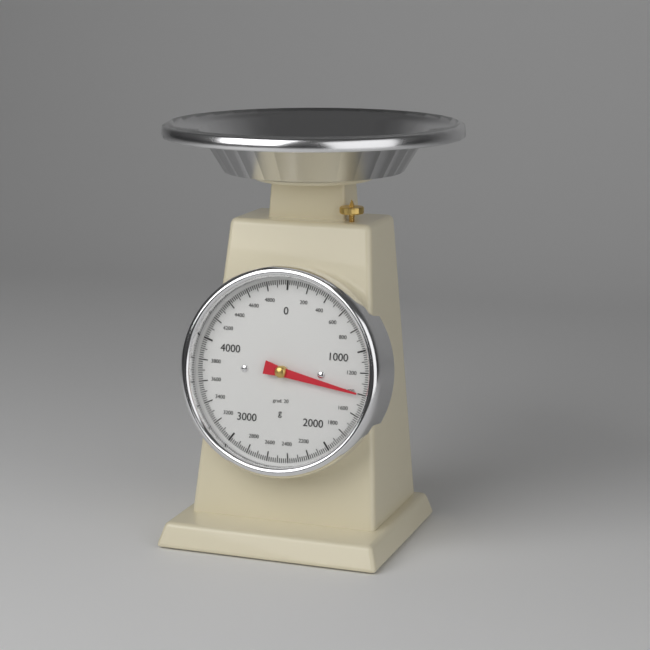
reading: 1400 g
